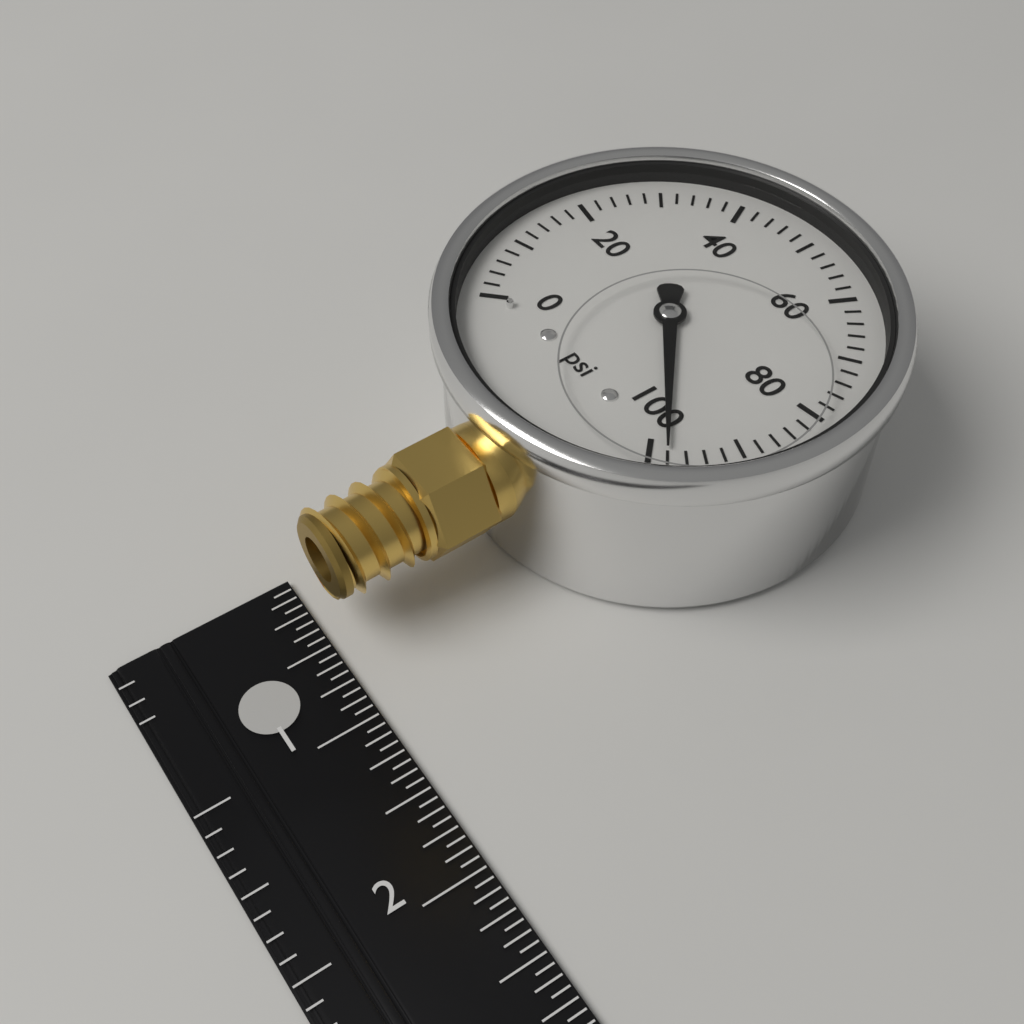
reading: 98 psi
